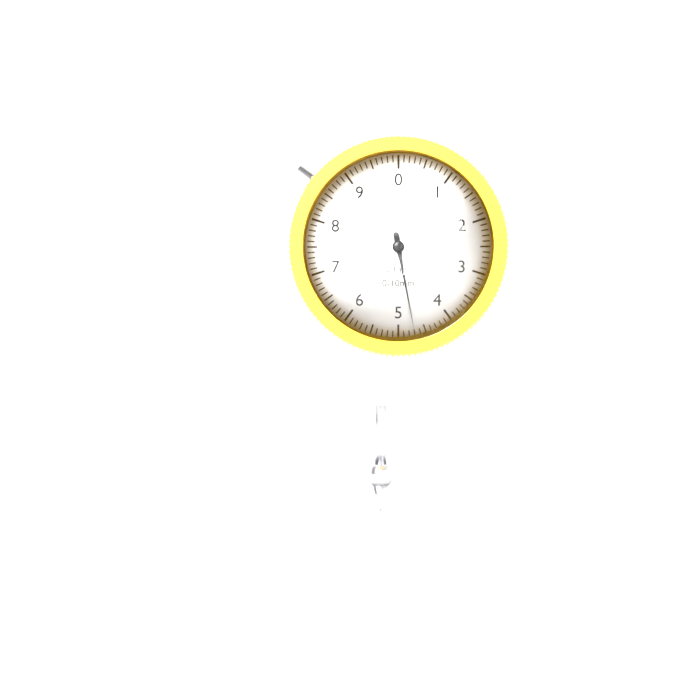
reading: 4.7 mm
